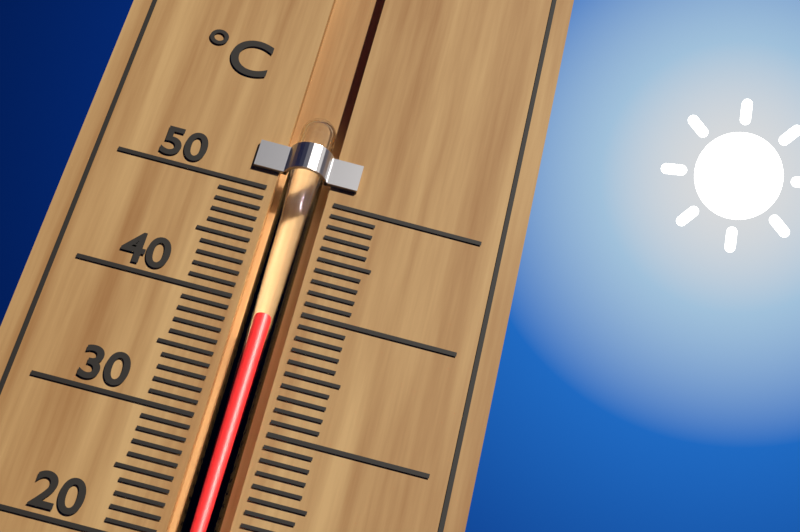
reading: 39 °C
